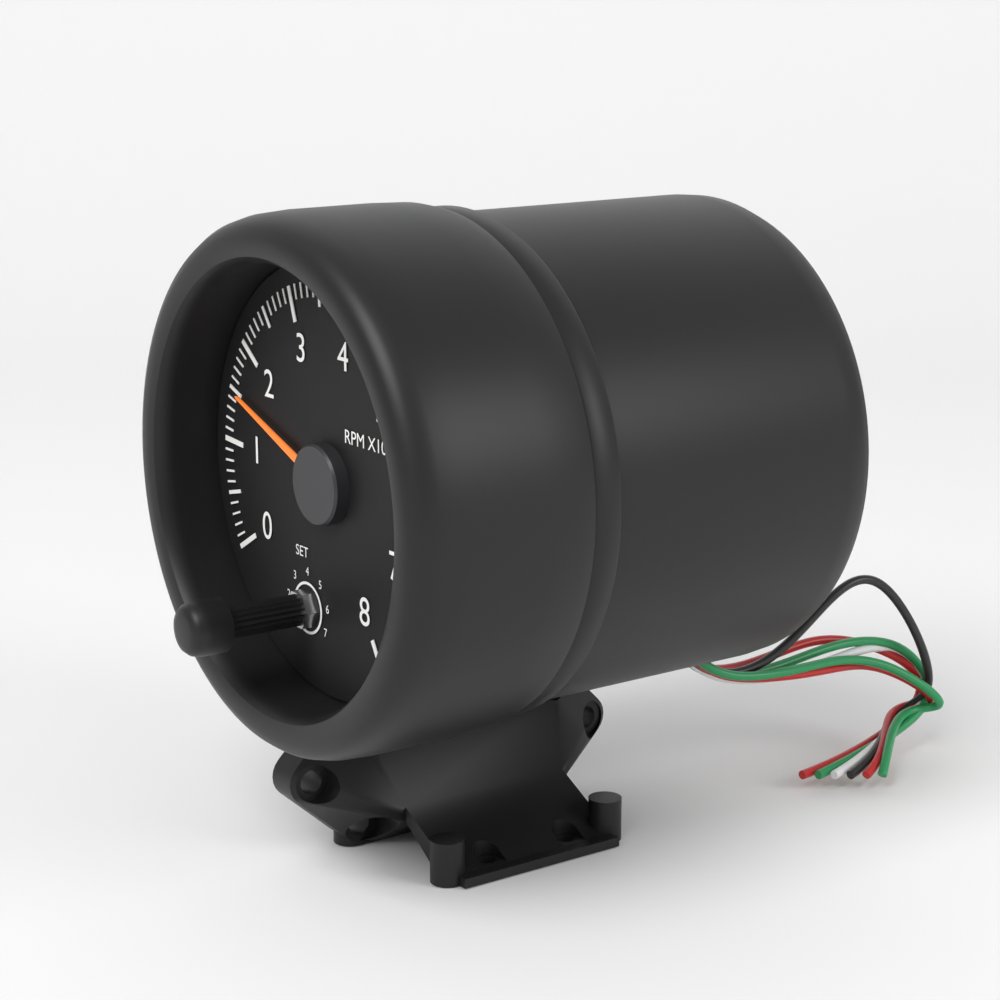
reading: 1.5 RPM x1000
